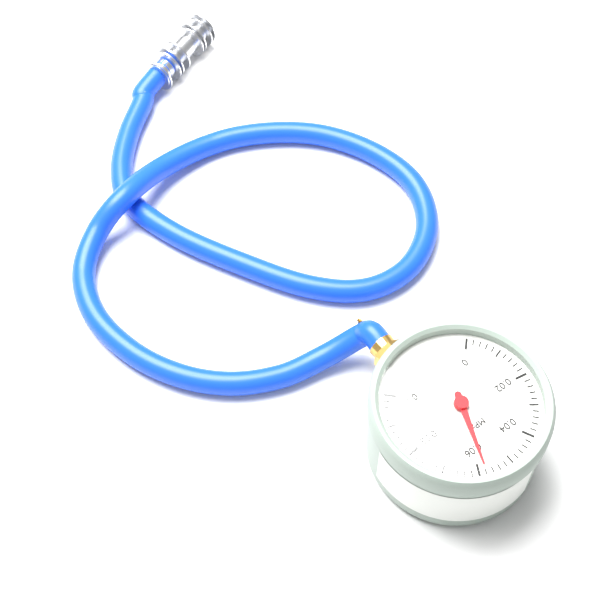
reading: 0.058 MPa
